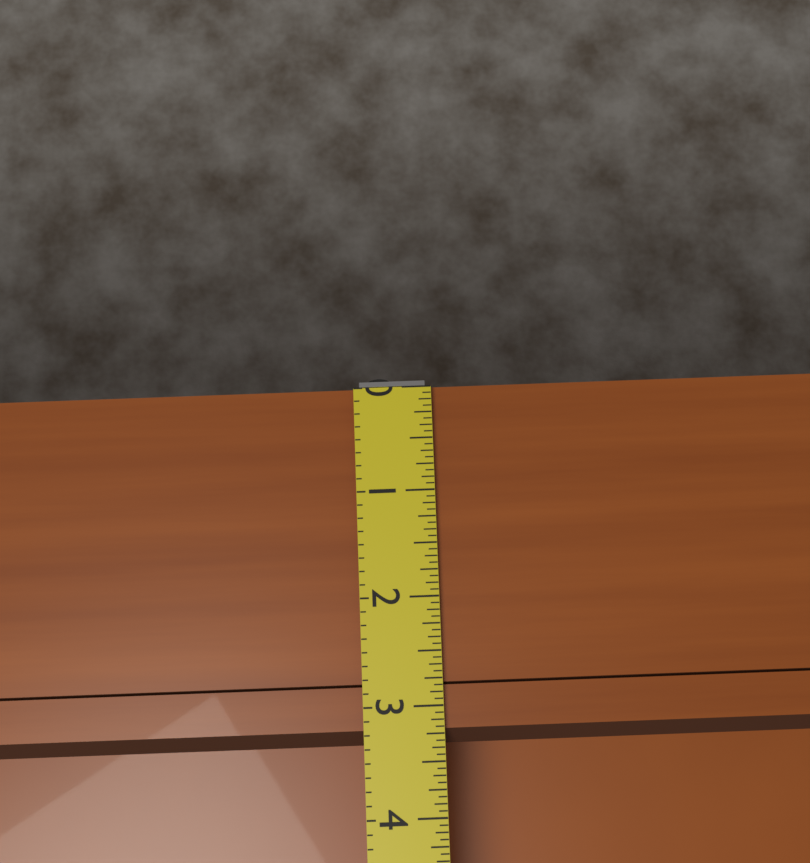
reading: 3.3750 (no unit)
